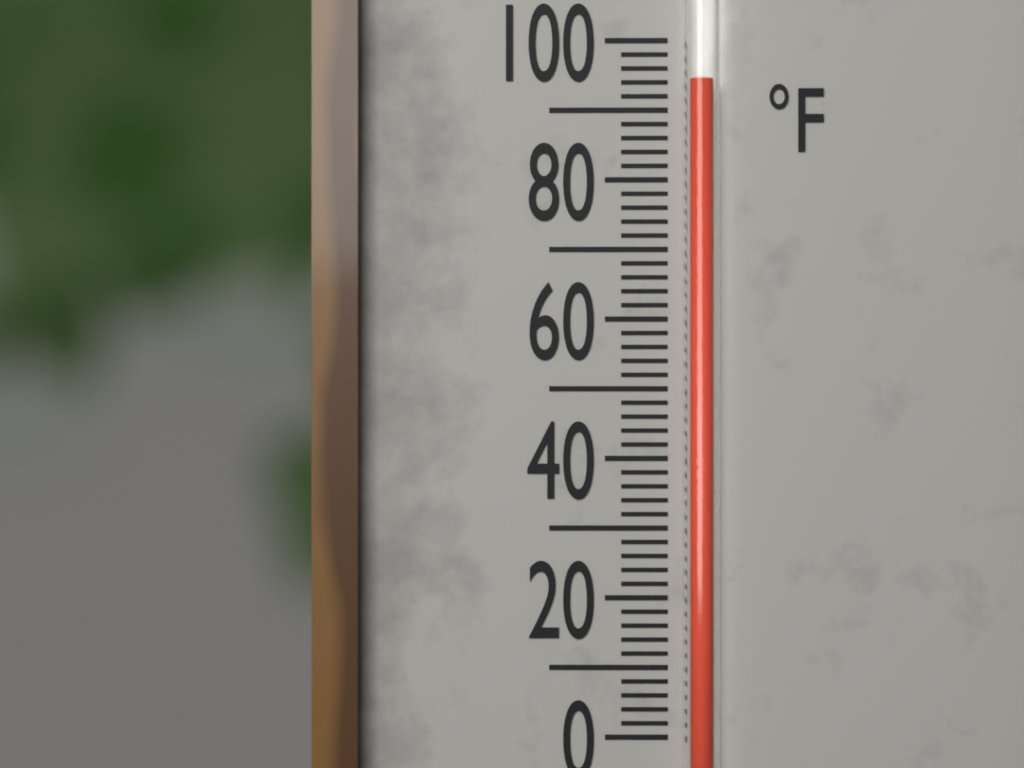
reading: 94 °F
